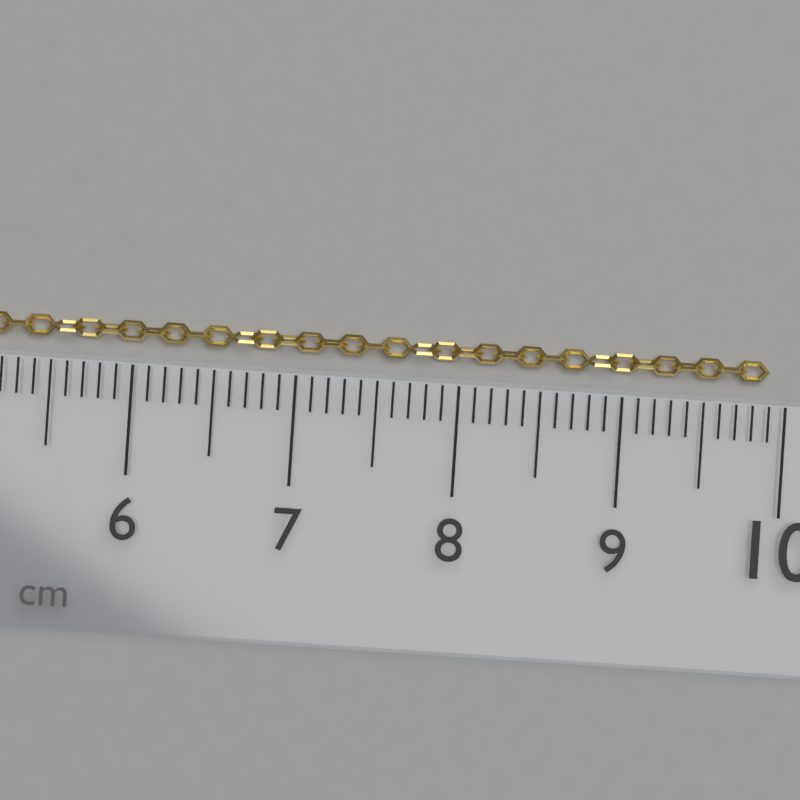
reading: 9.9 cm
